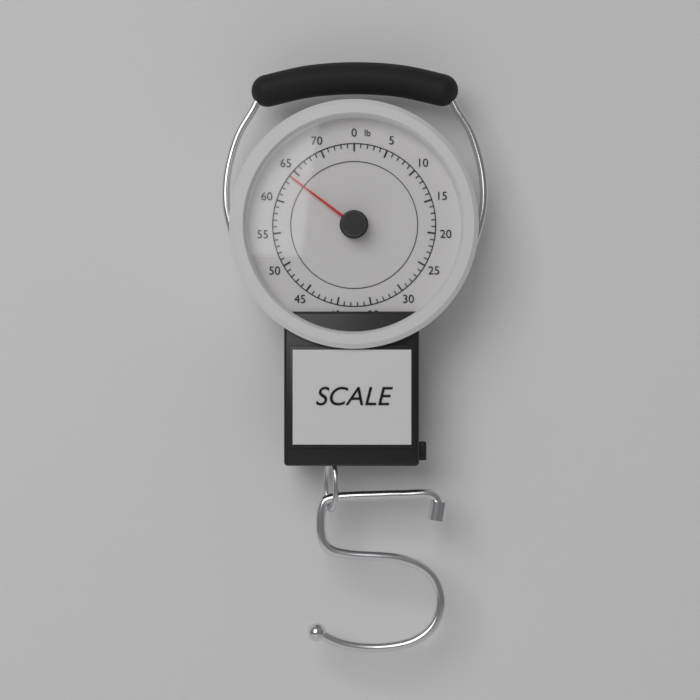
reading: 64 lb
